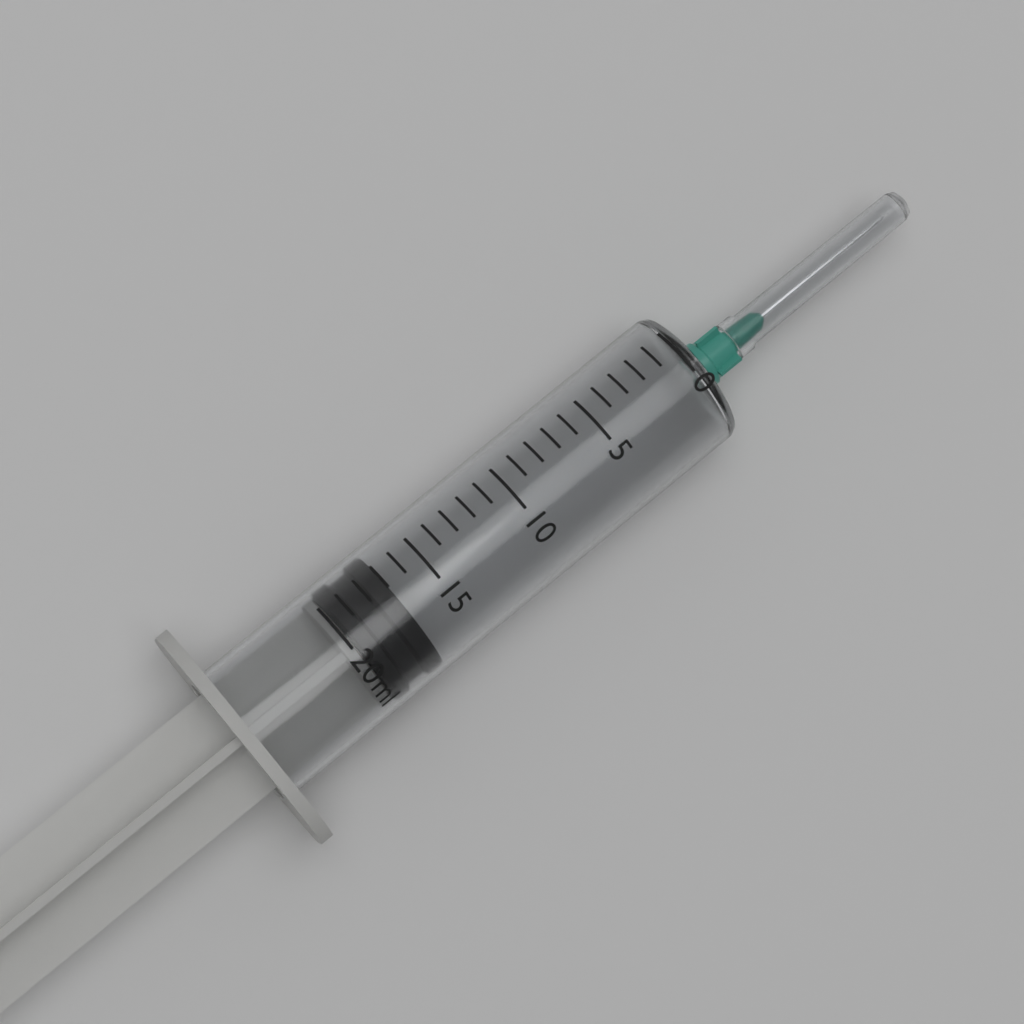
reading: 17 ml
